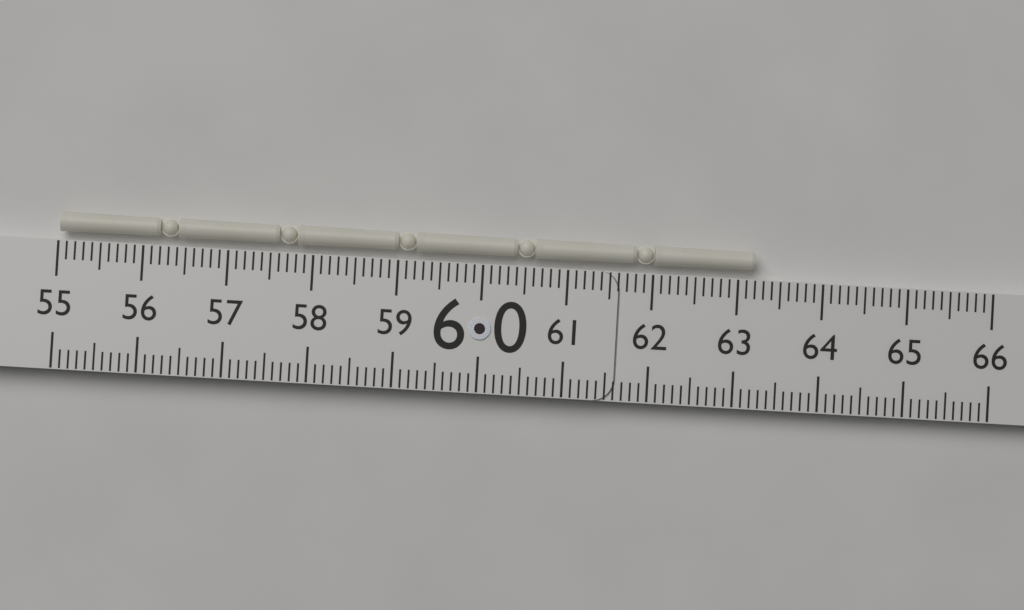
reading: 63.2 (no unit)
